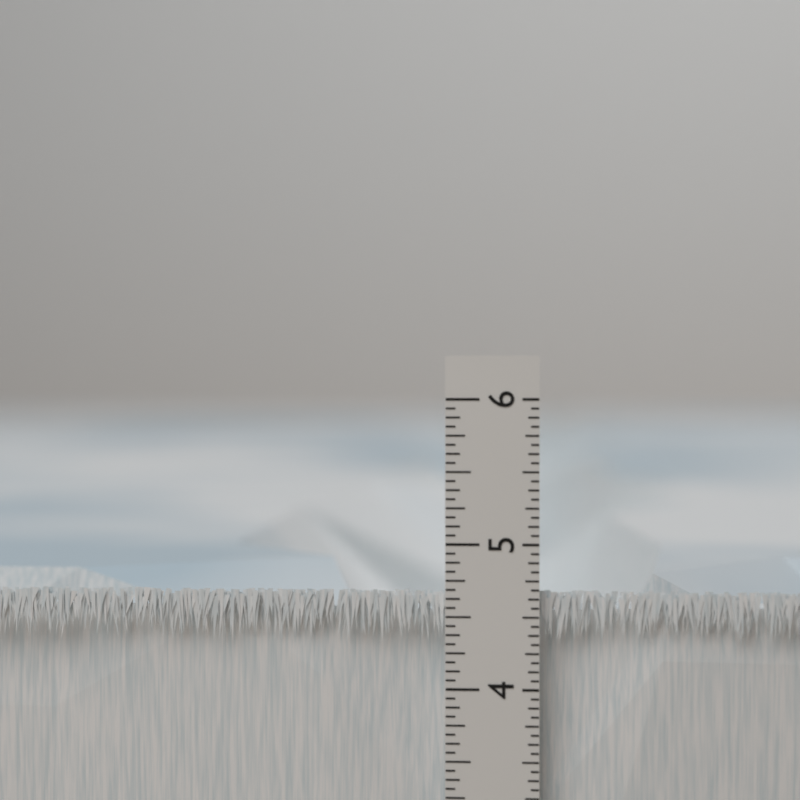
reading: 4.6875 in
